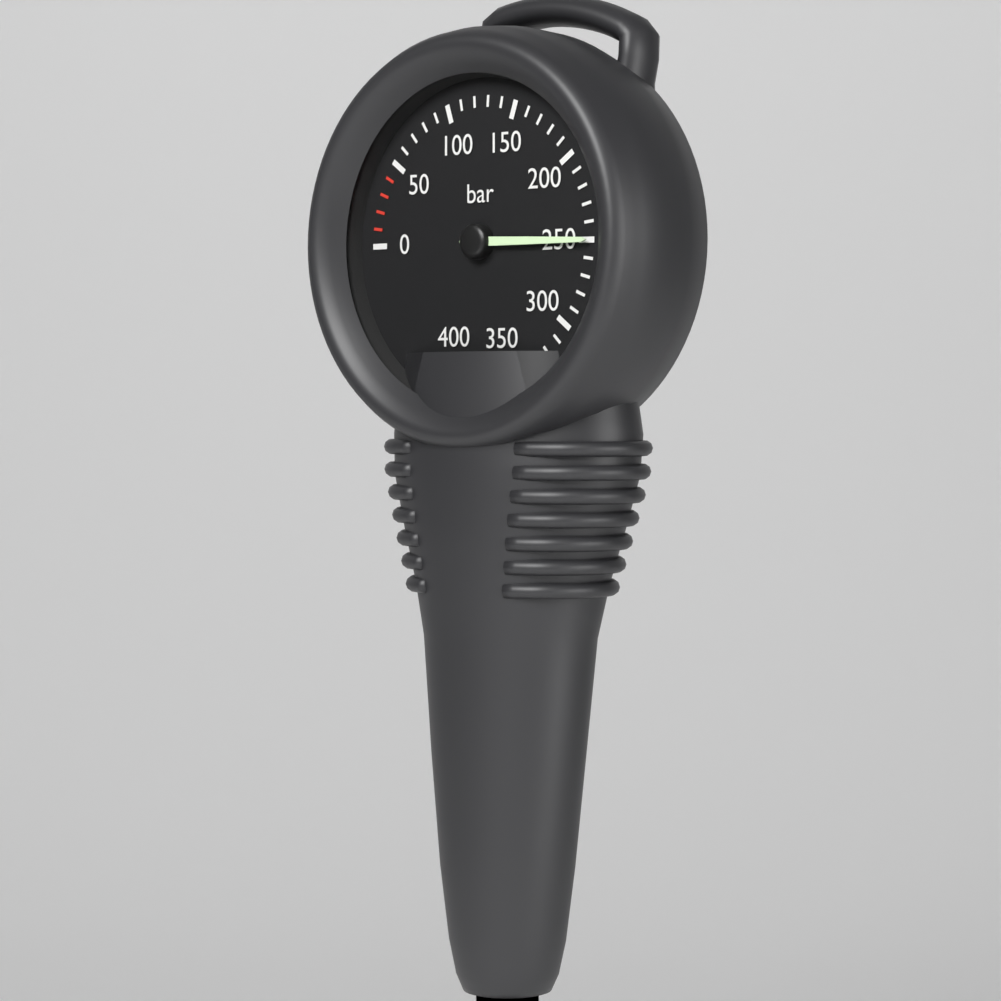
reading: 250 bar
